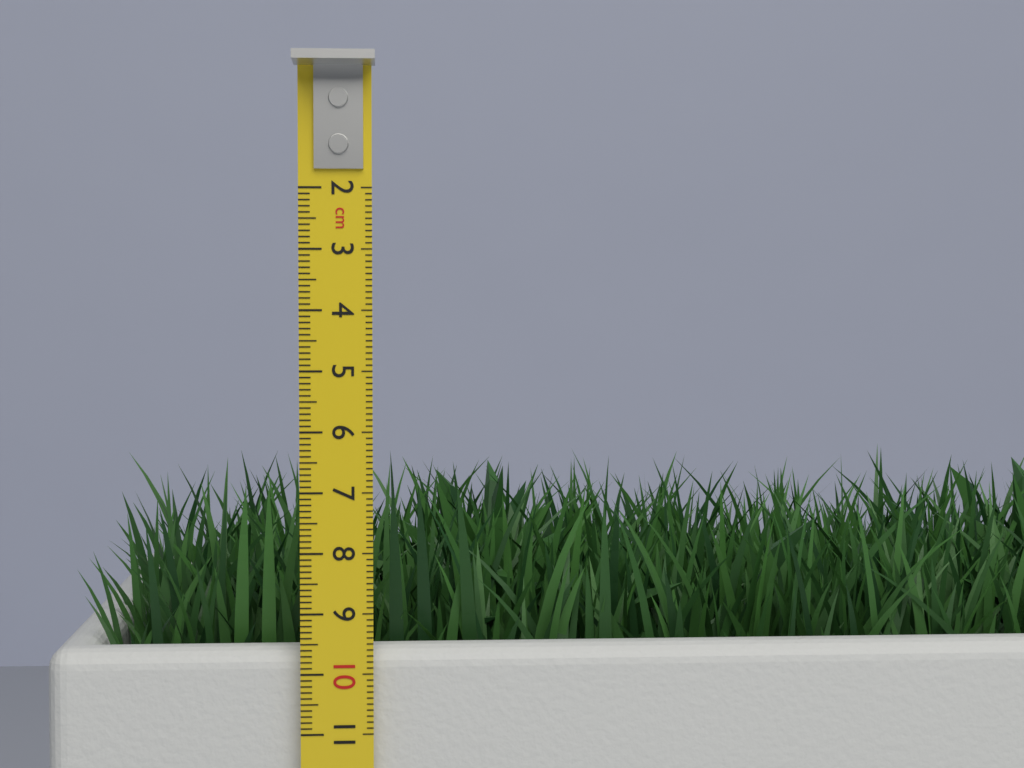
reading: 6.9 cm
